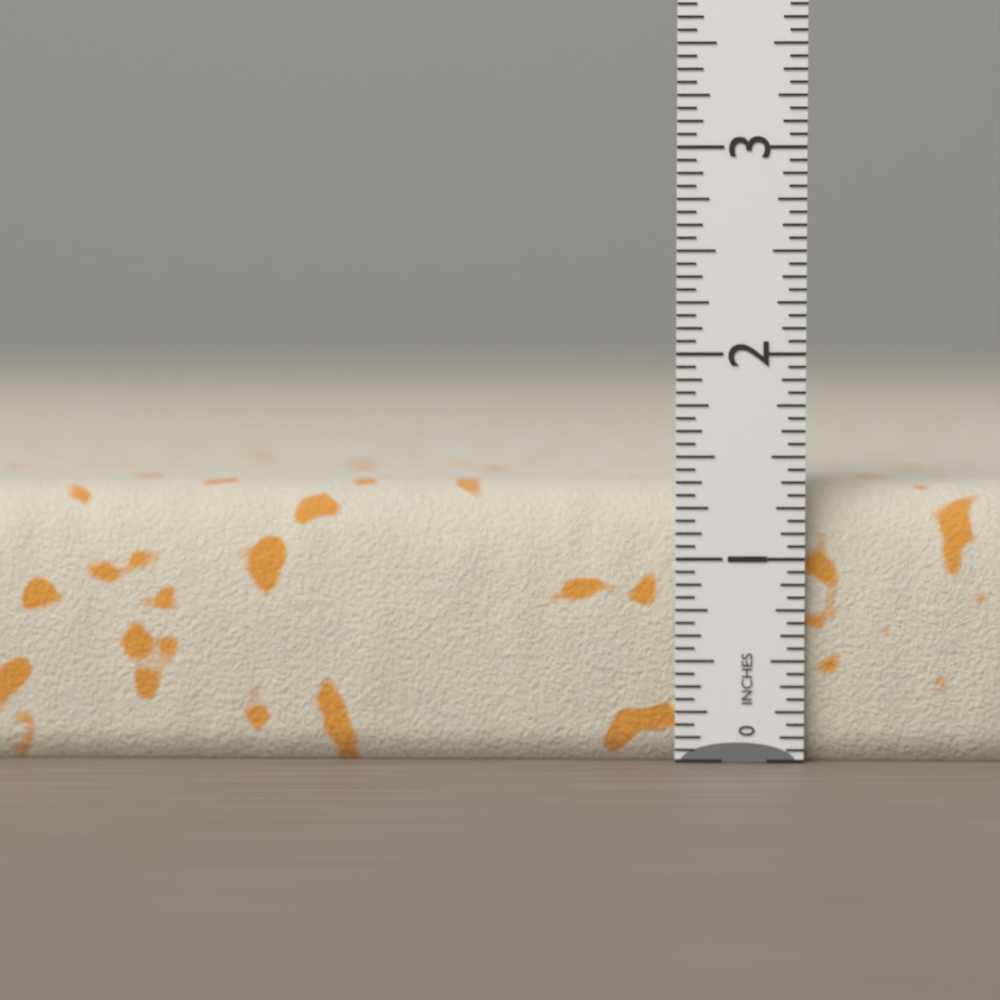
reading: 1.3750 in
